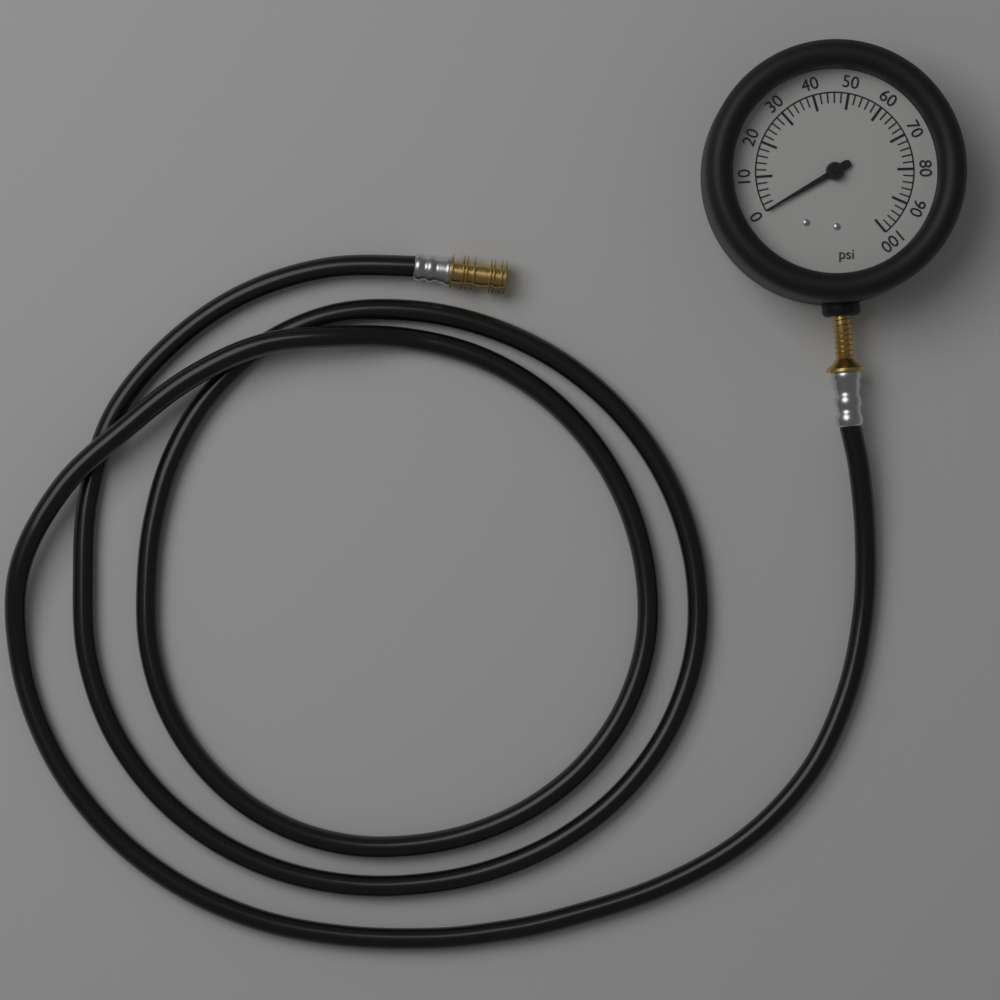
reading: 0 psi
